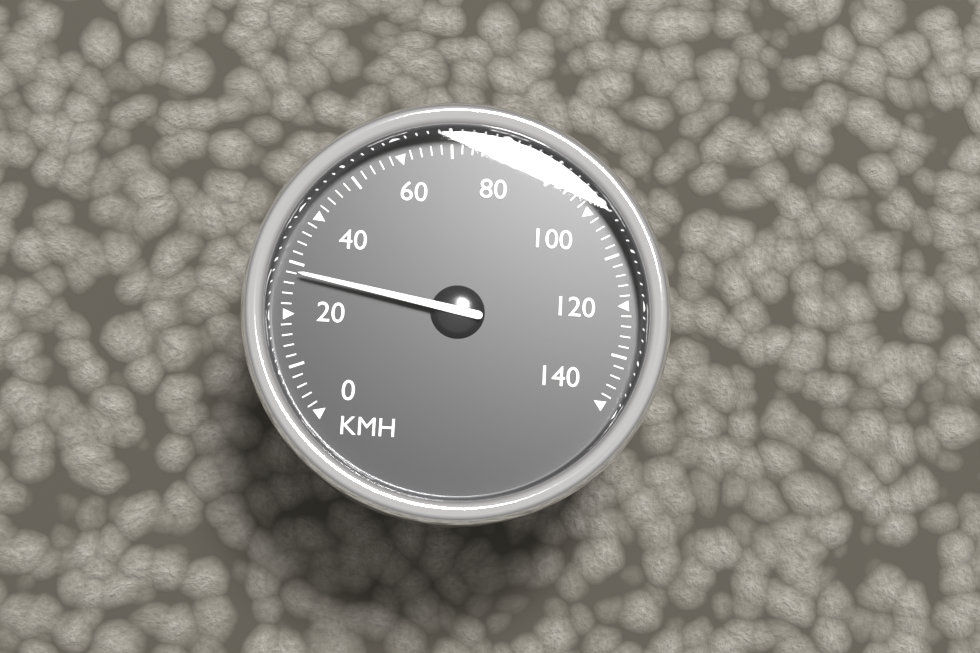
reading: 28 km/h
